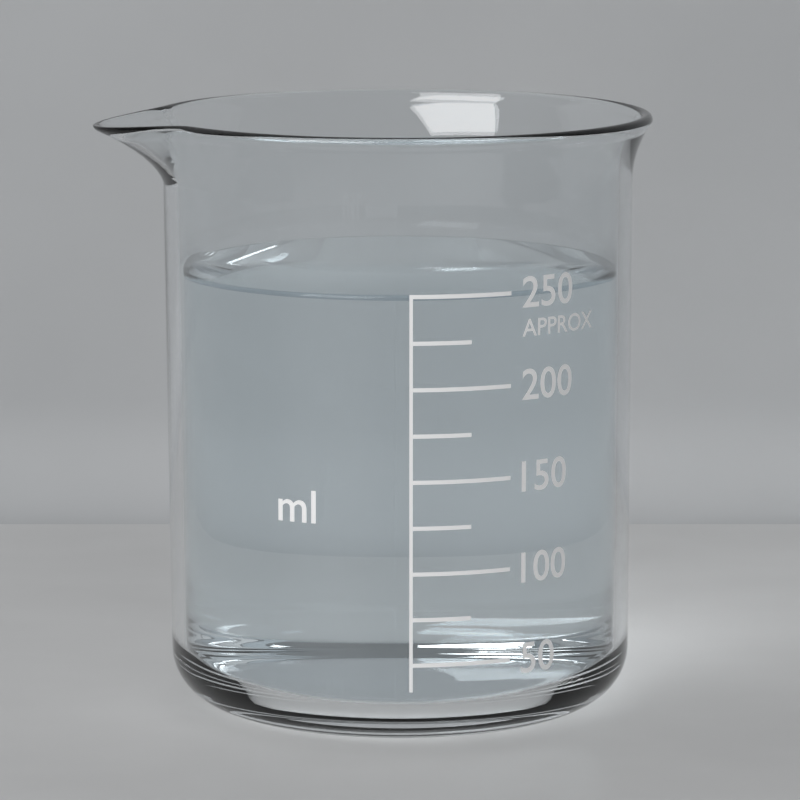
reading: 250 ml
